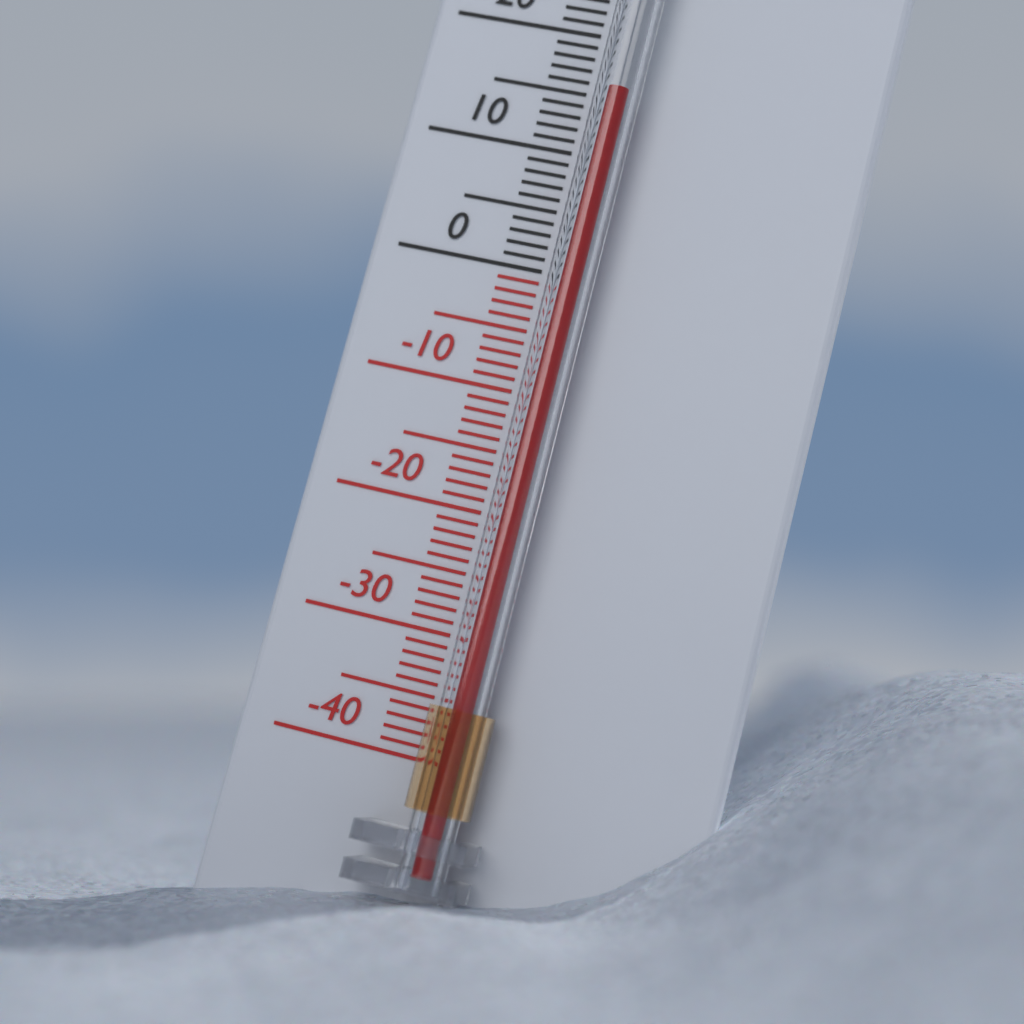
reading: 15 °C
